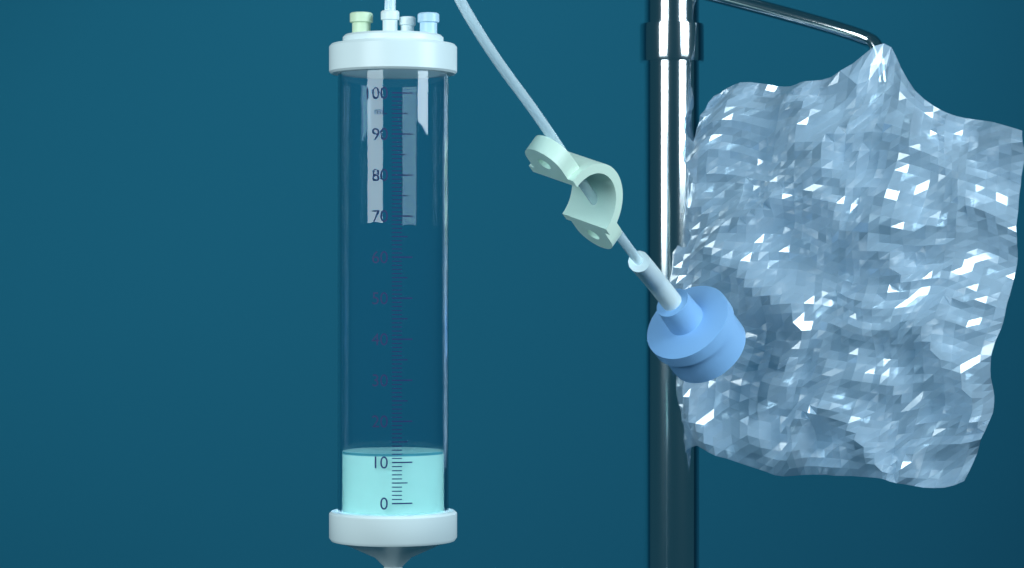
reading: 12 mL
